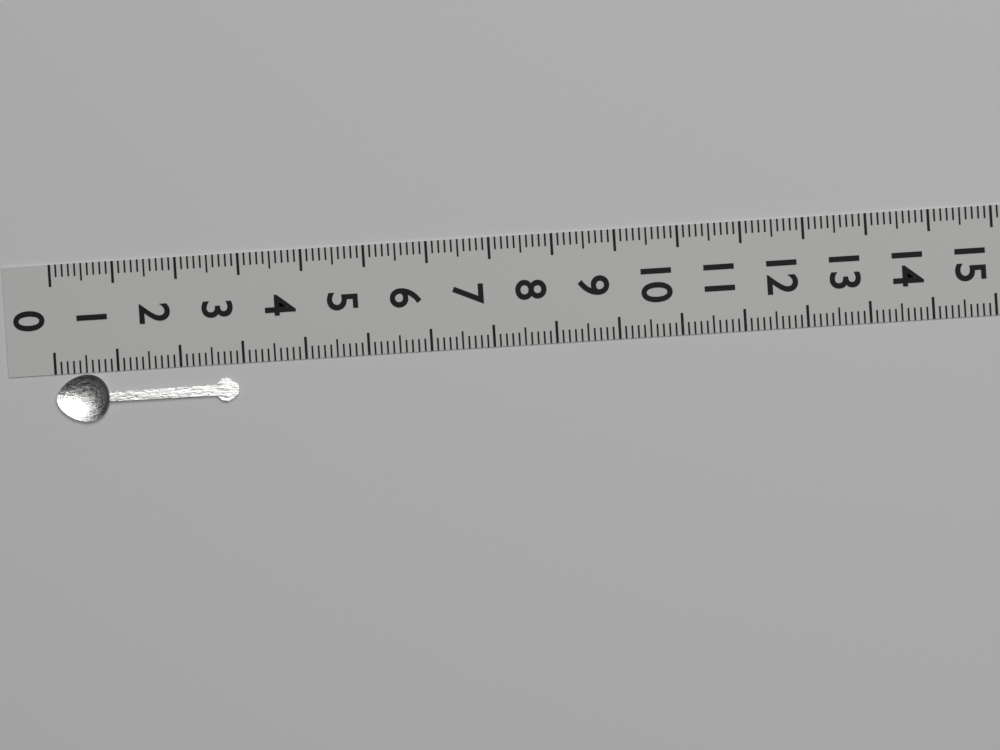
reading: 2.9 (no unit)
